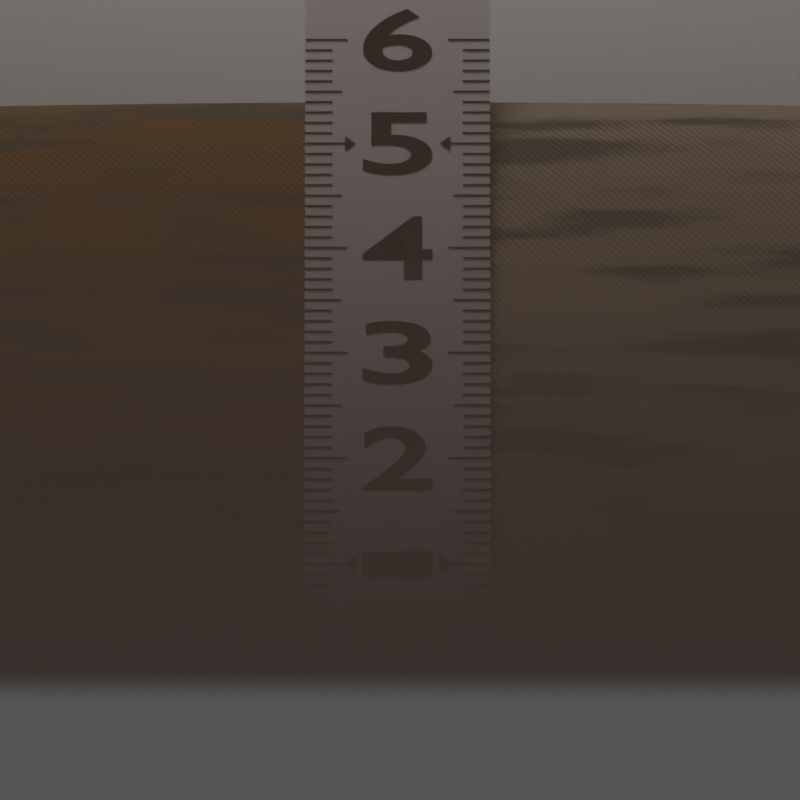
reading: 5.5 (no unit)
